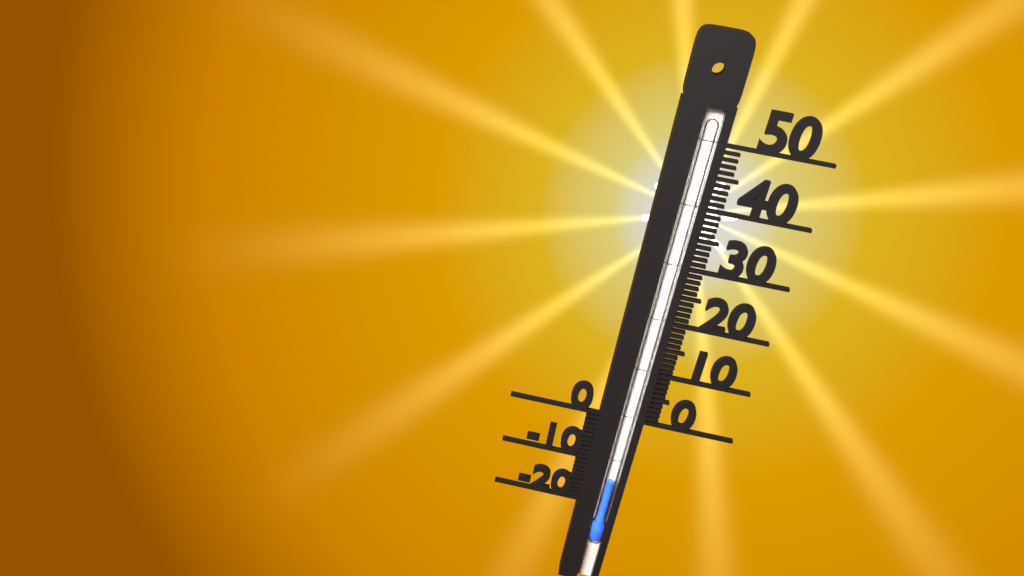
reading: -14 (no unit)
